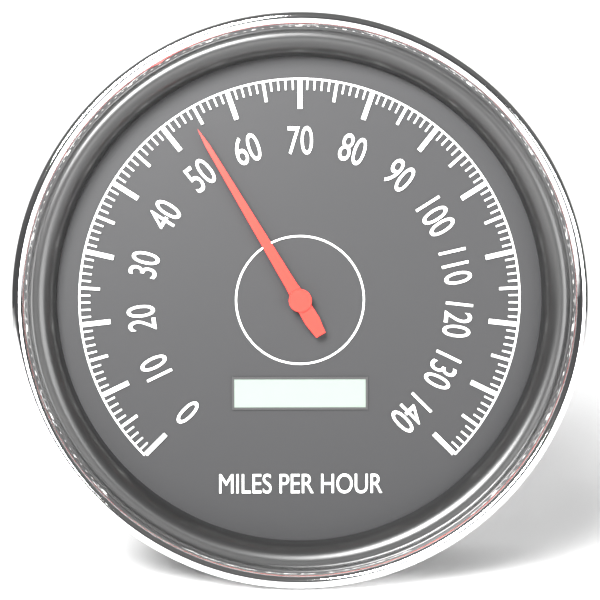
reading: 54 mph
